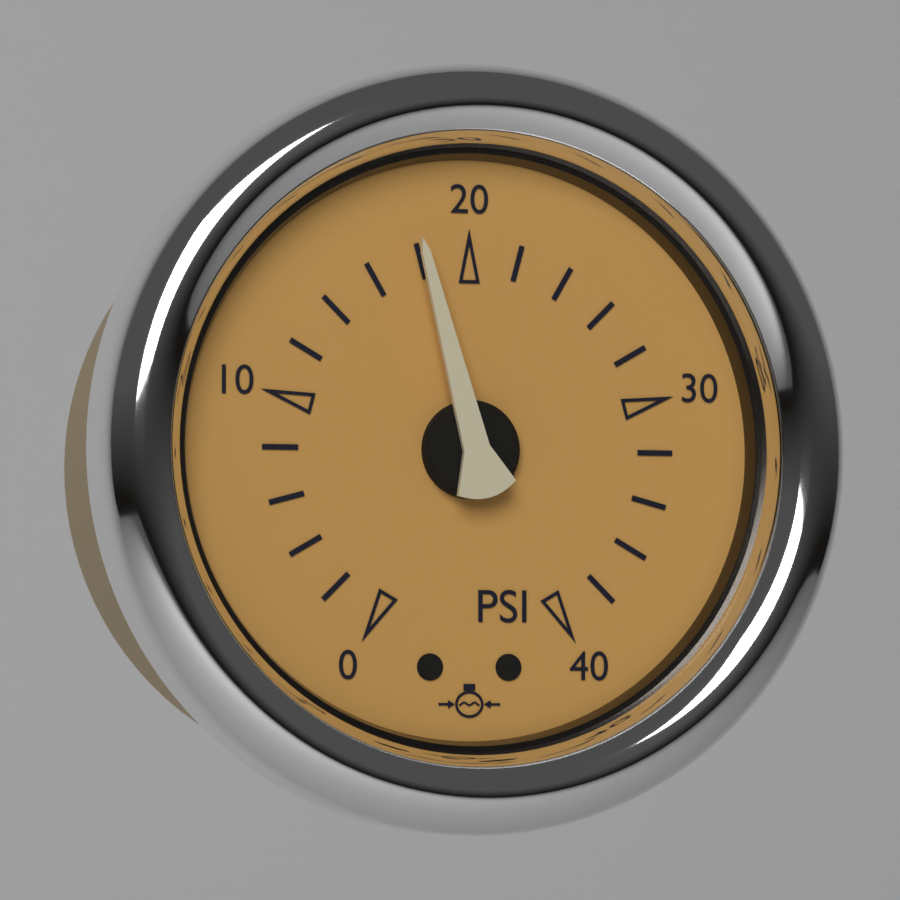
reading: 18 psi
